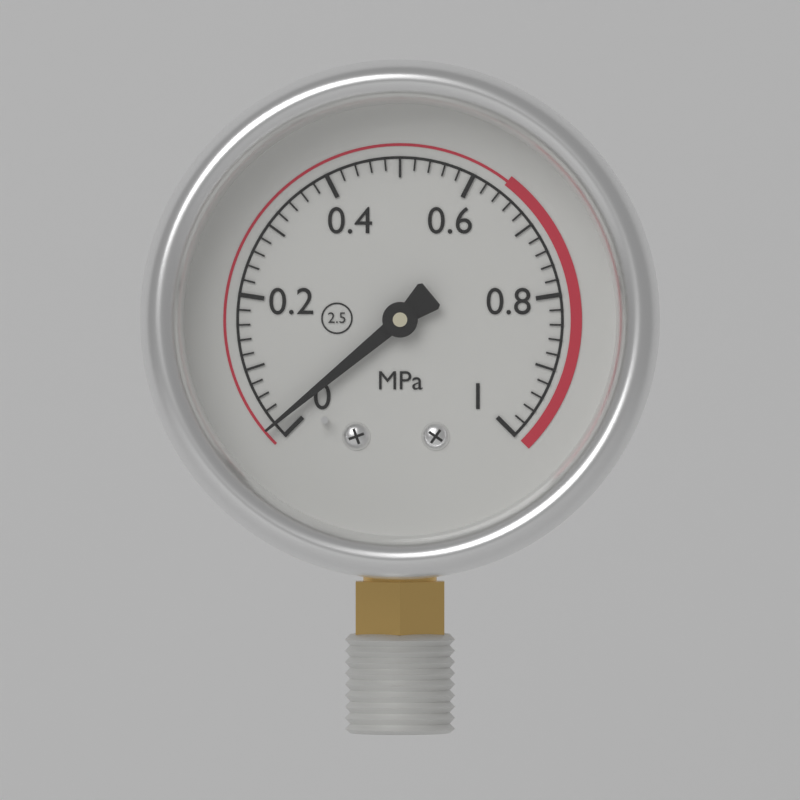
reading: 0.02 MPa
